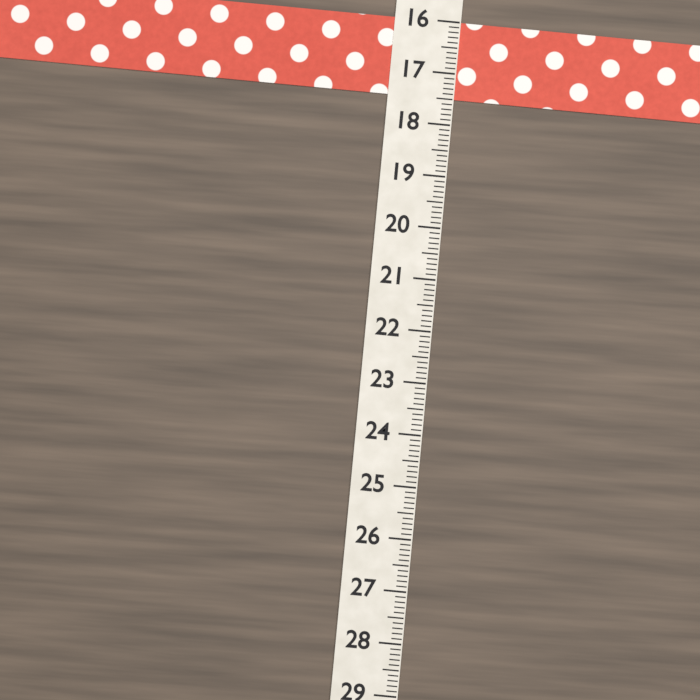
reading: 17.5 (no unit)
